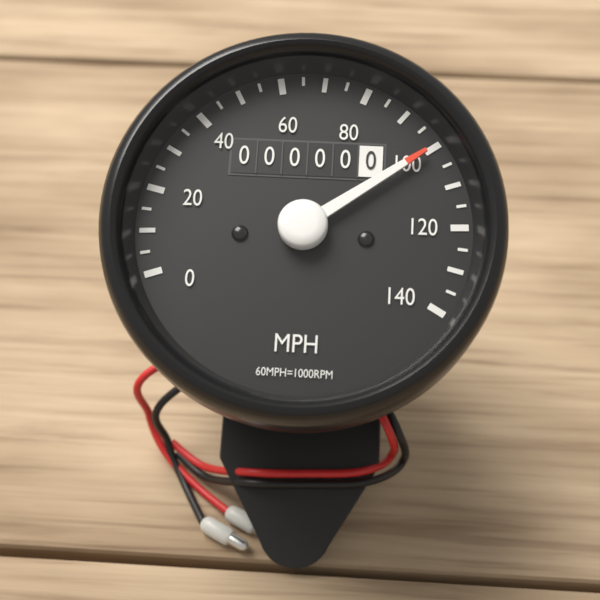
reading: 100 MPH
